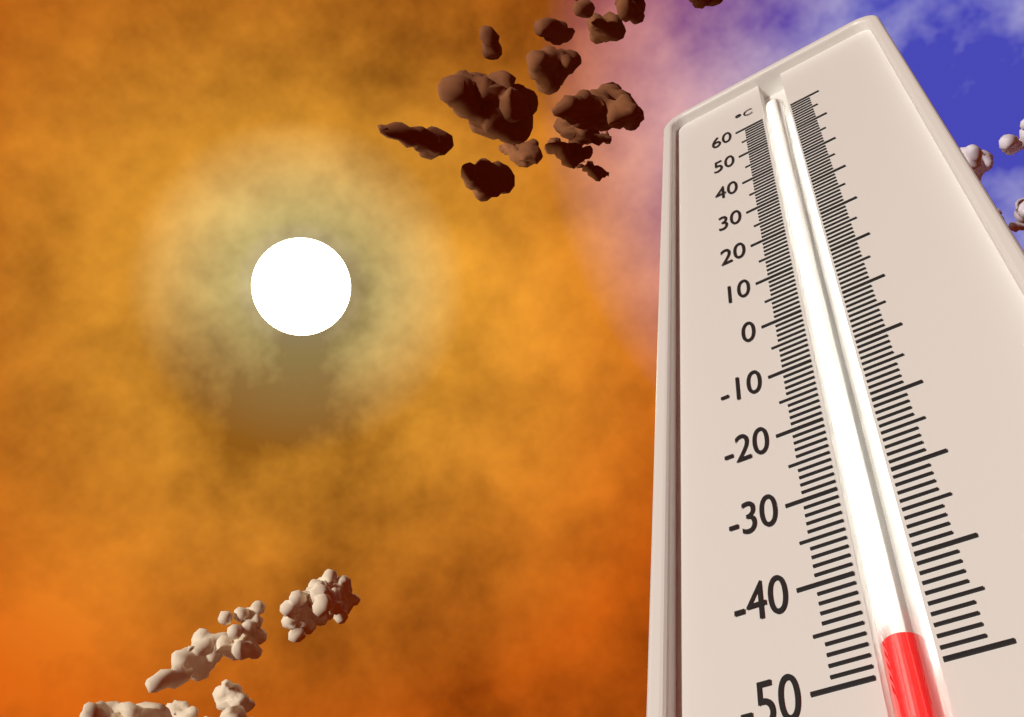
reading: -48 °C
